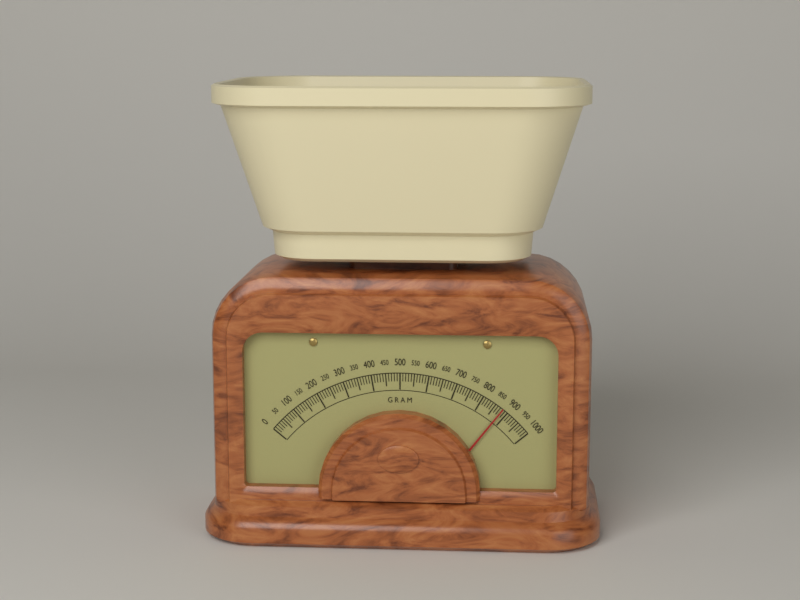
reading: 880 g
